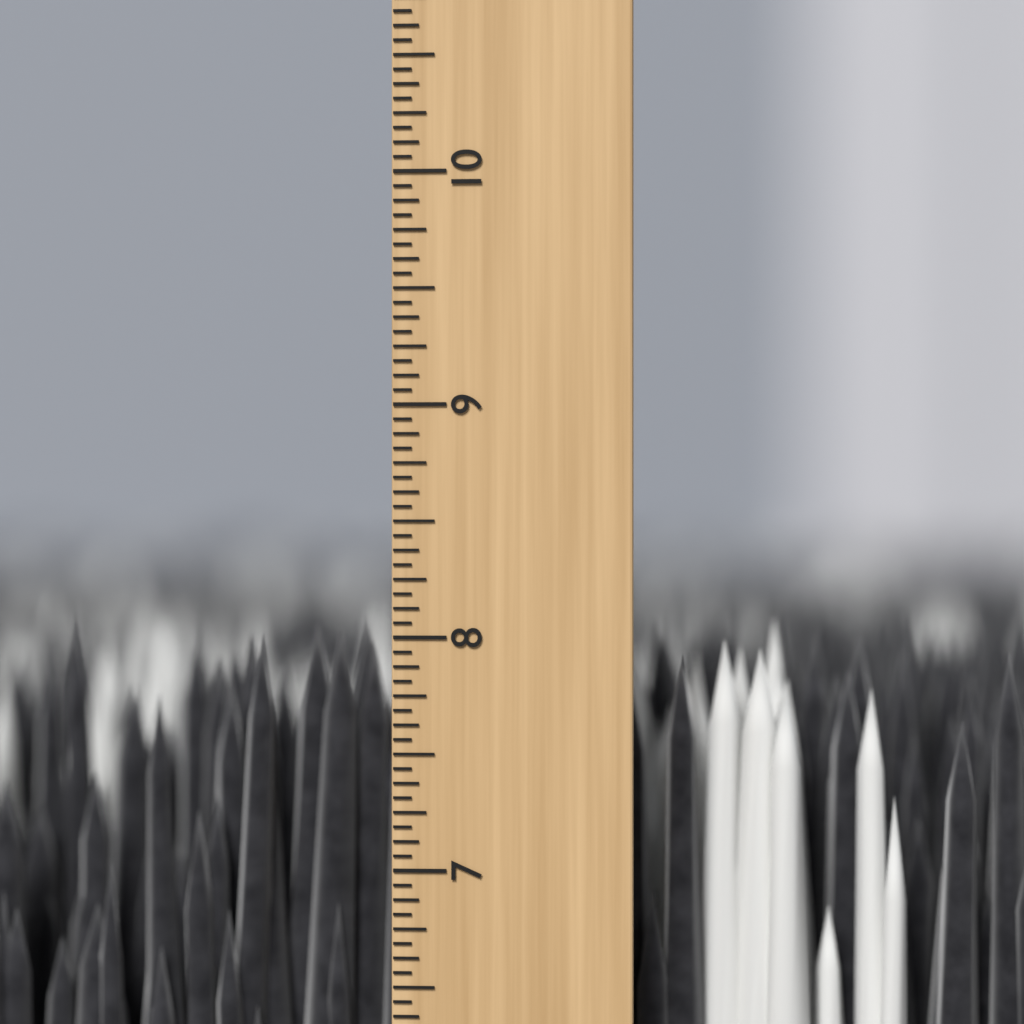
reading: 8.0625 inch
